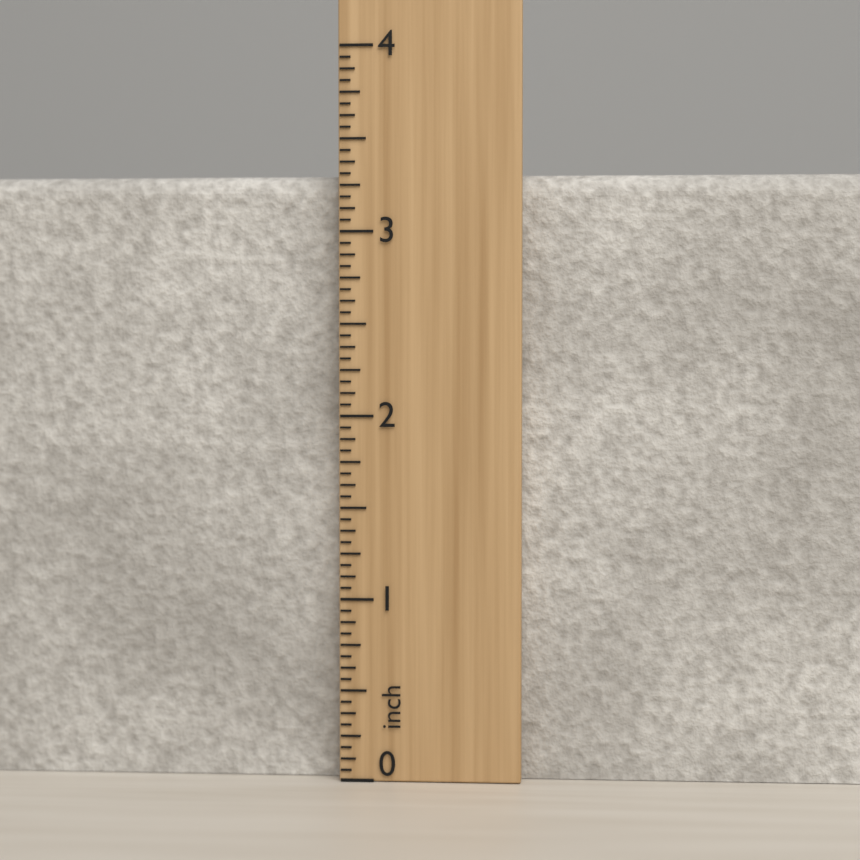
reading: 3.3125 inch
